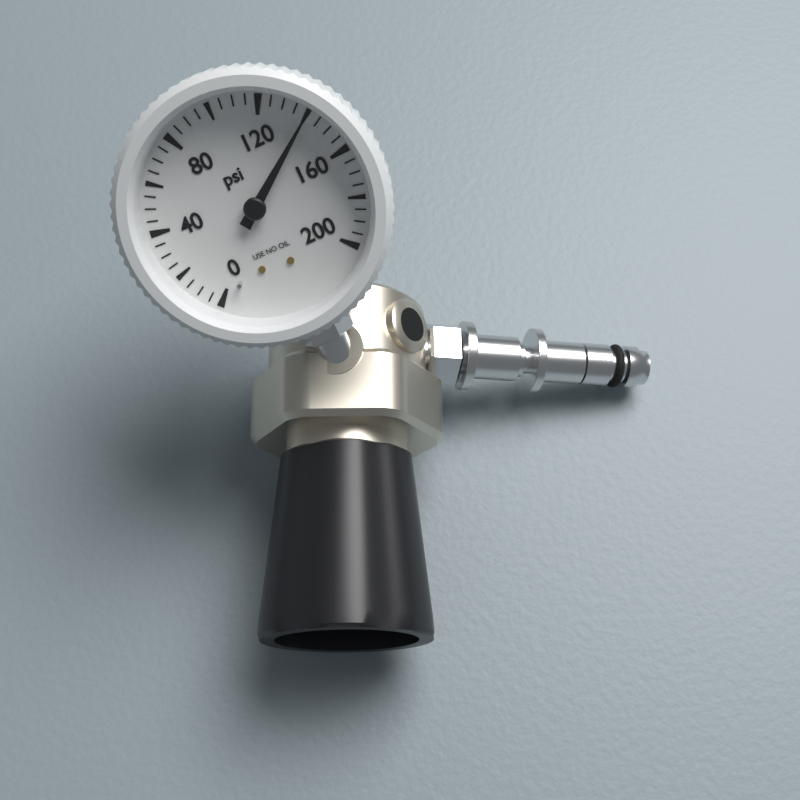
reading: 140 psi
